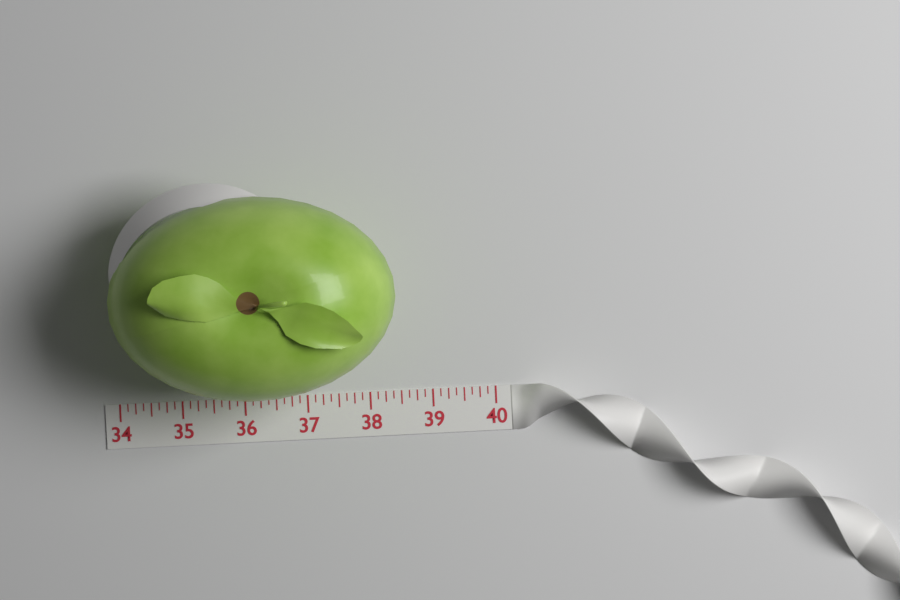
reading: 38.500 (no unit)
